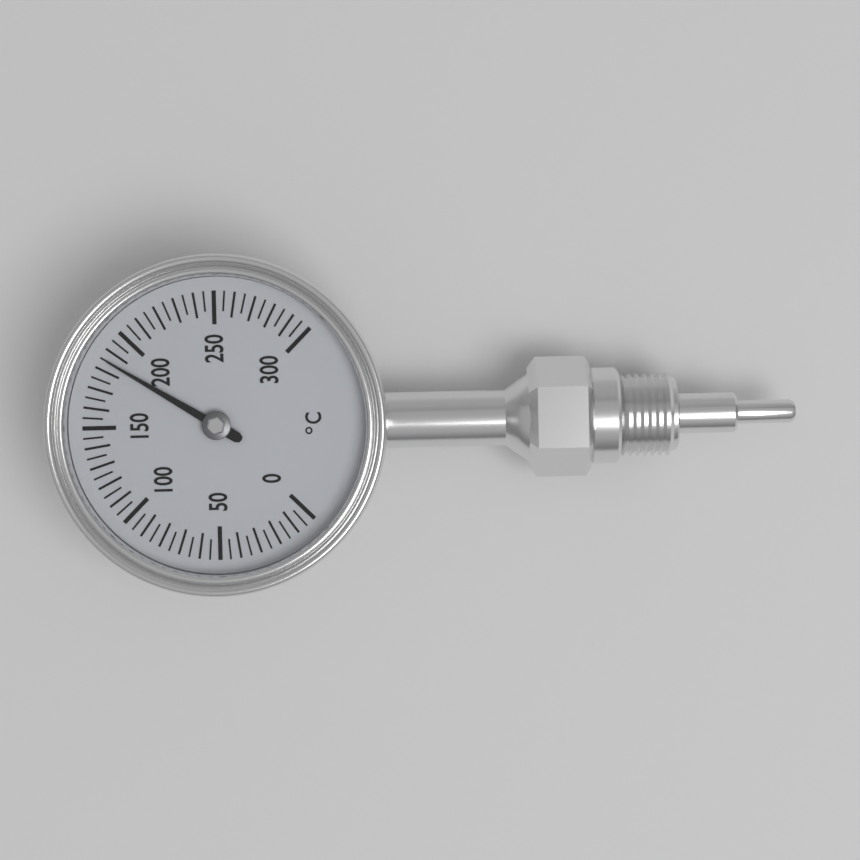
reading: 185 °C
